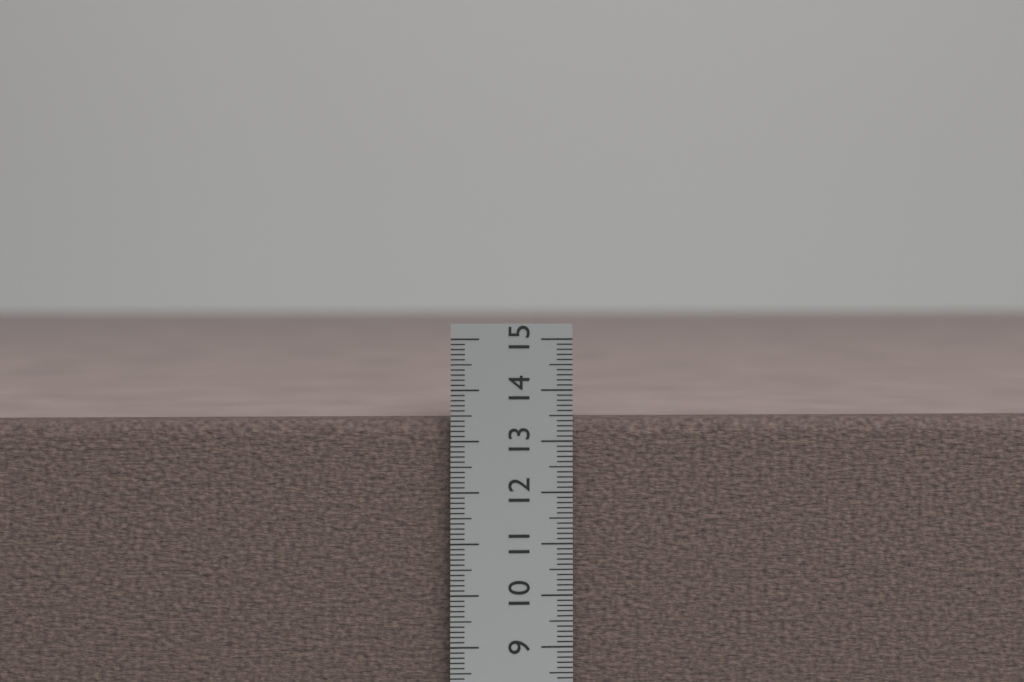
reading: 13.4 cm
